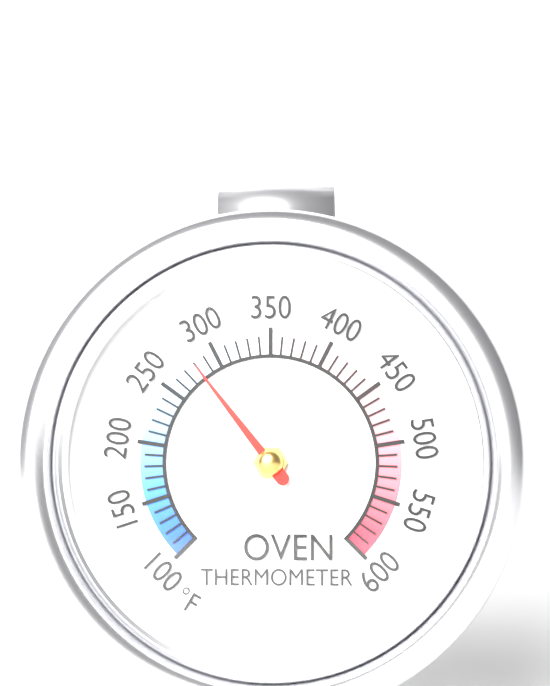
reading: 280 °F
